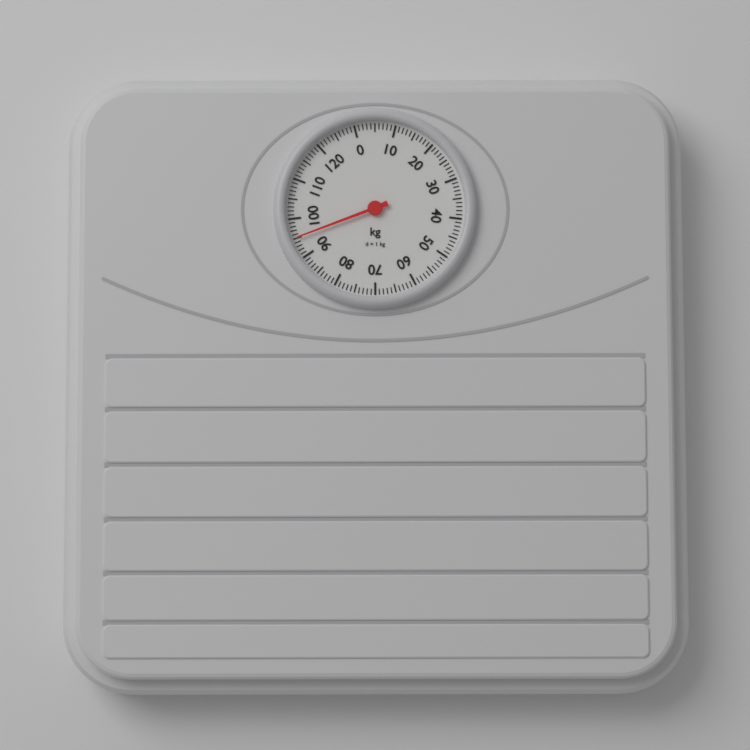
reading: 95 kg
